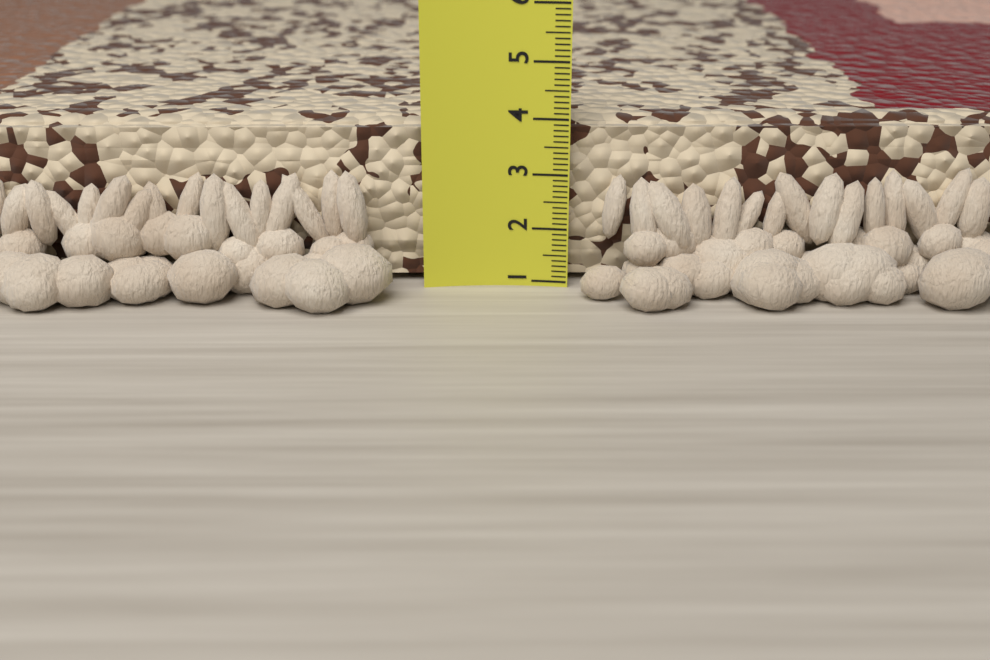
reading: 3.9 (no unit)
